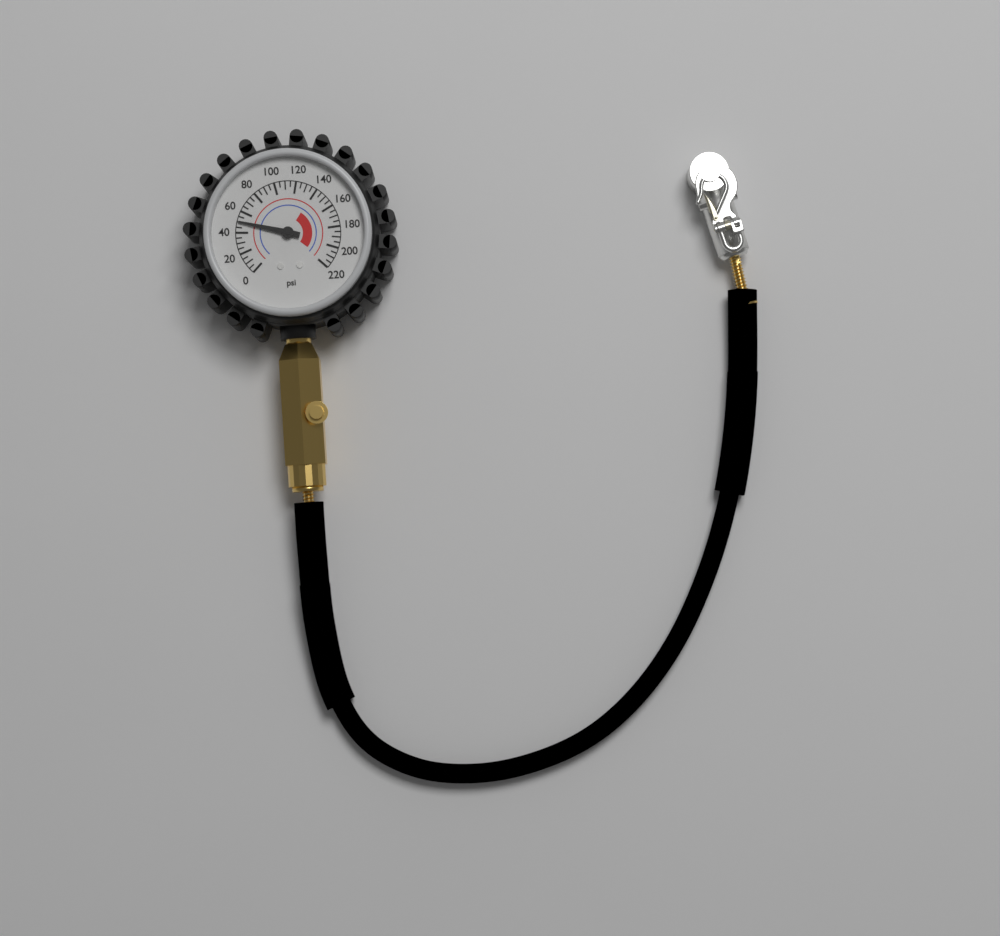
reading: 50 psi
